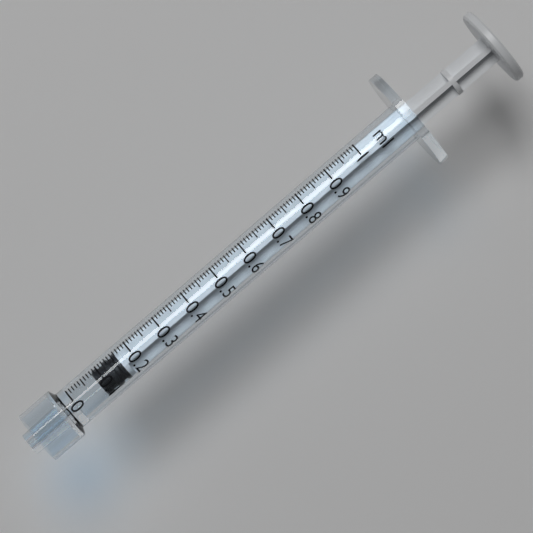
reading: 0.08 ml
